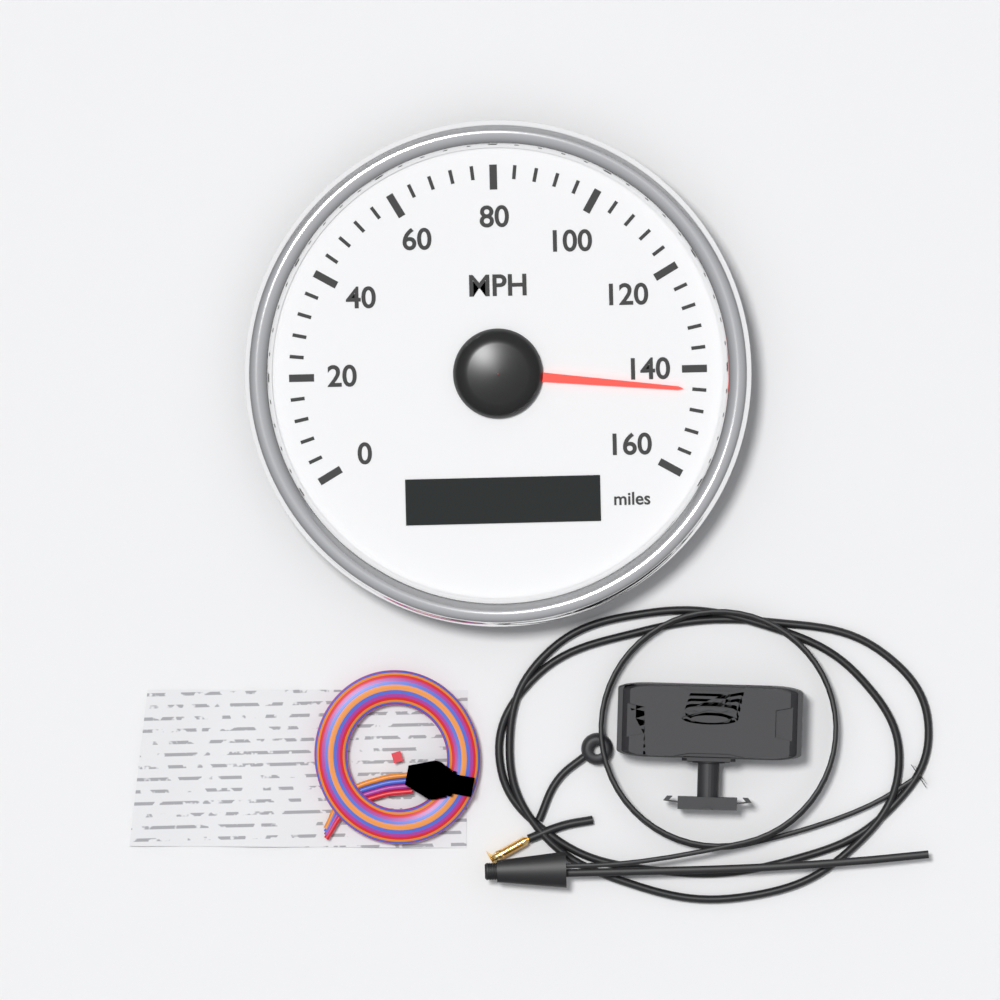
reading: 144 MPH
